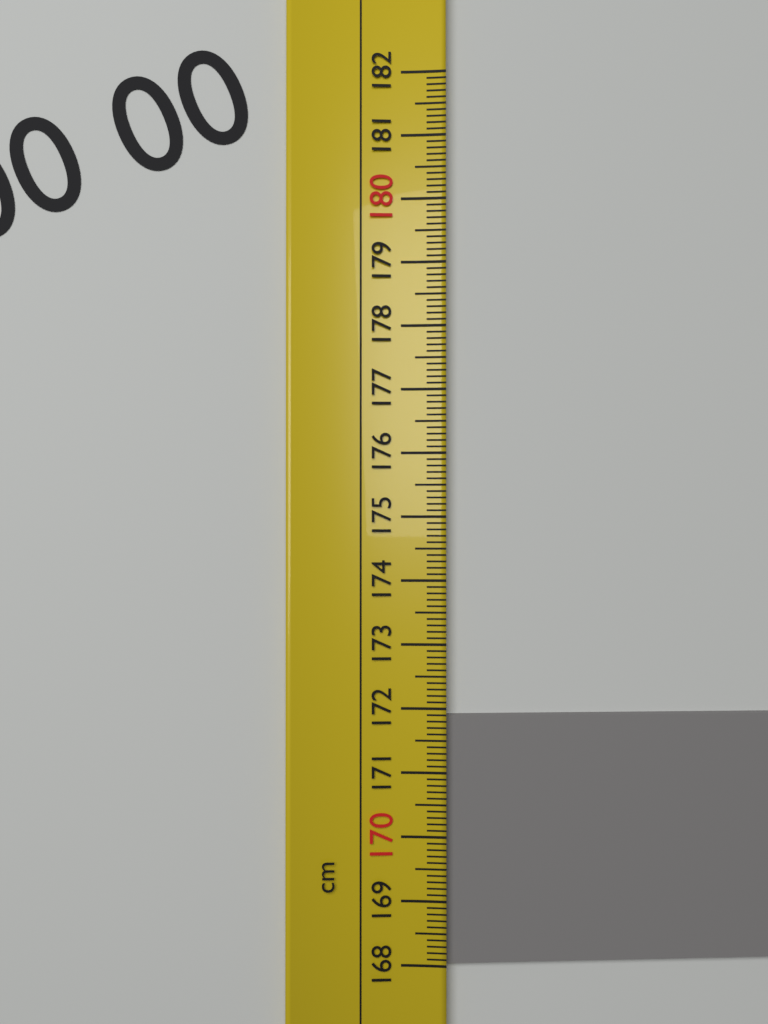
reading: 171.9 cm
